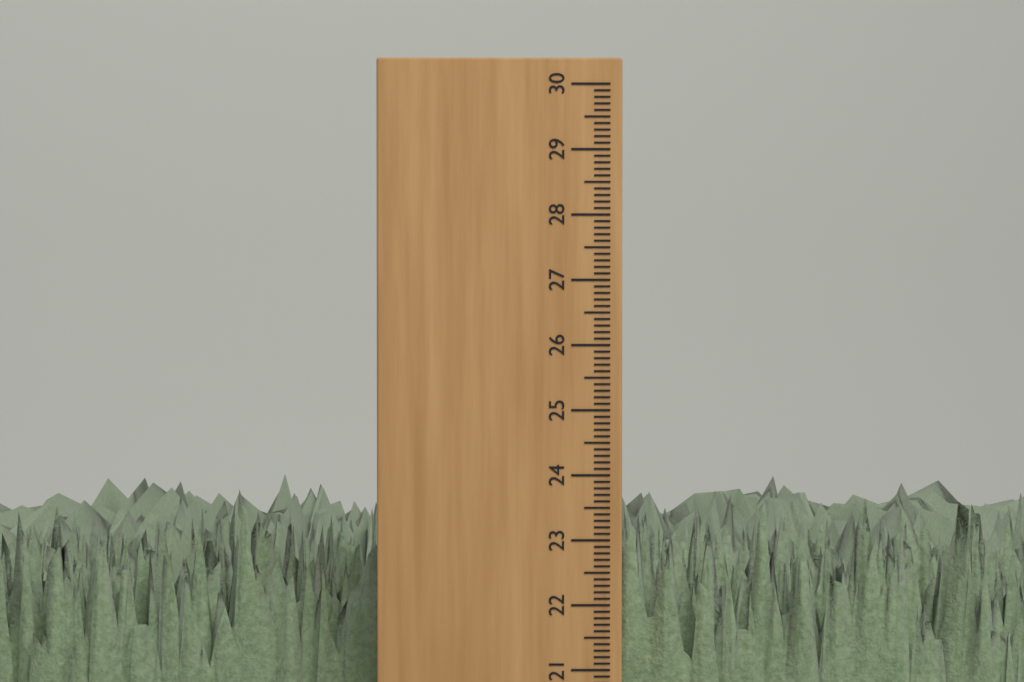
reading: 23.6 cm
